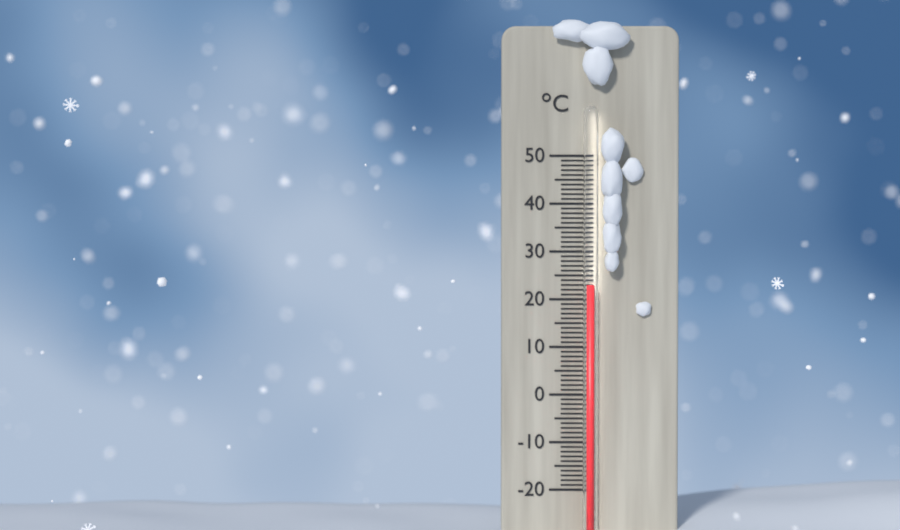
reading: 23 °C
